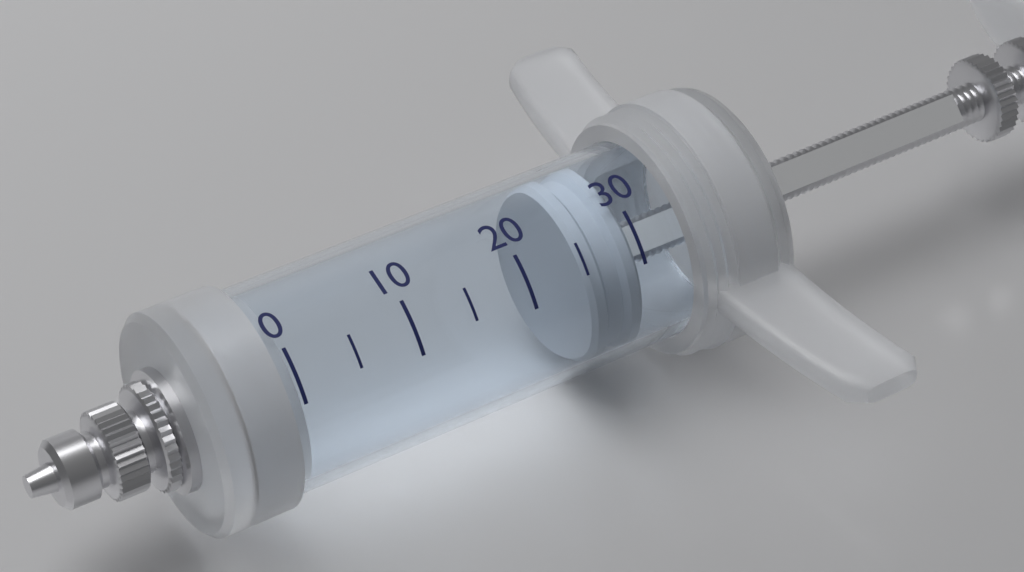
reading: 25 (no unit)
